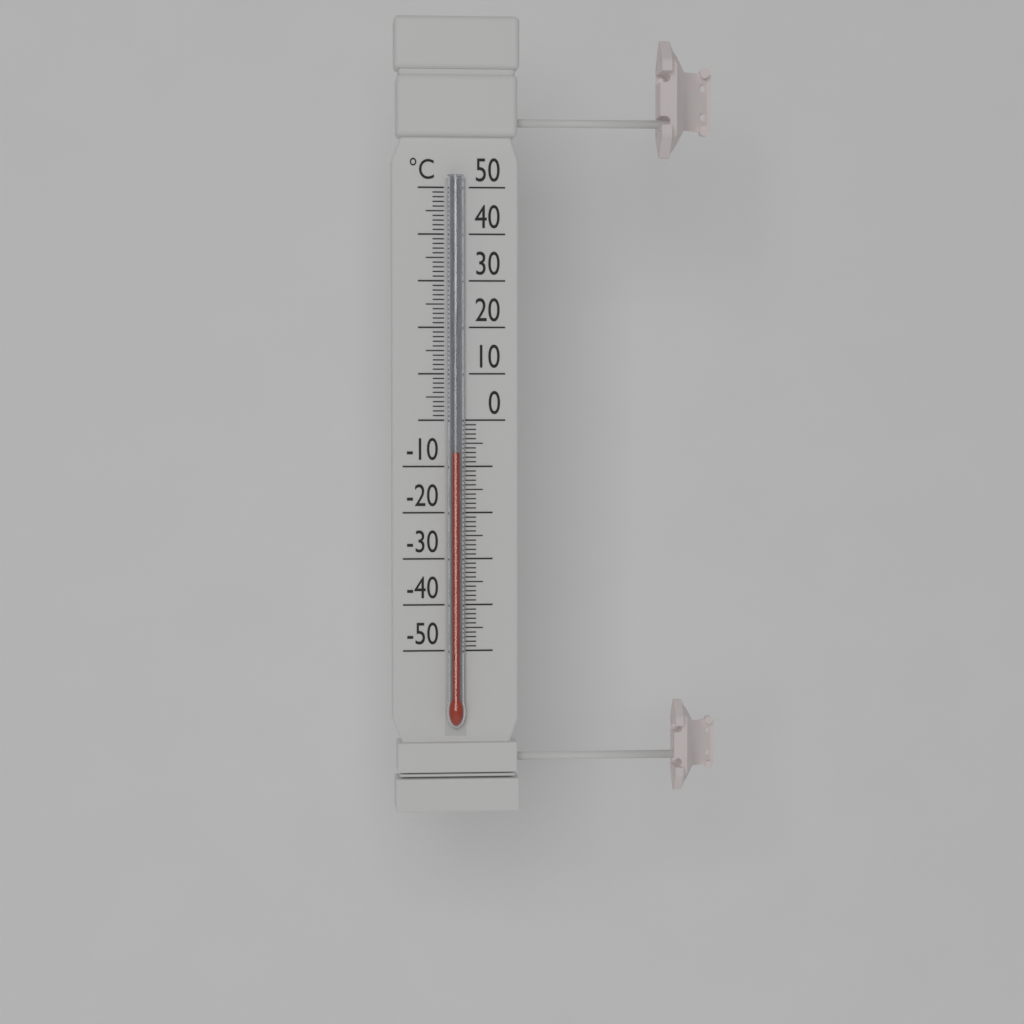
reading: -7 °C
